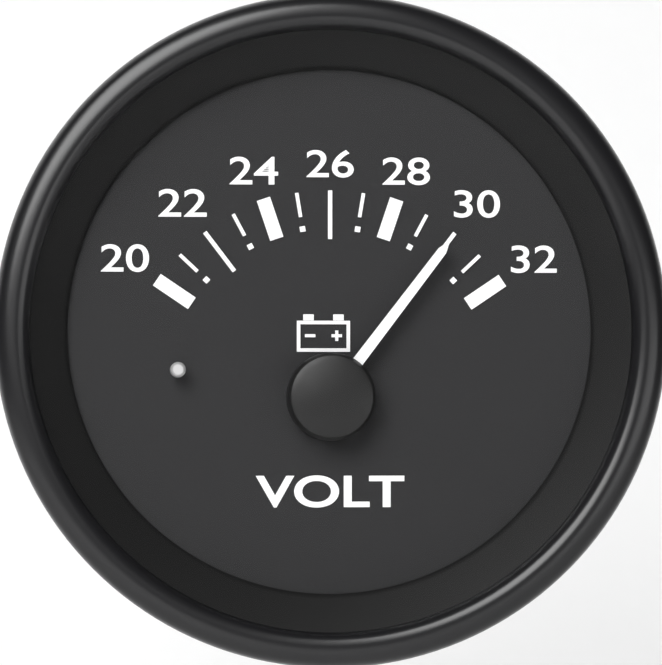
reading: 30 V
